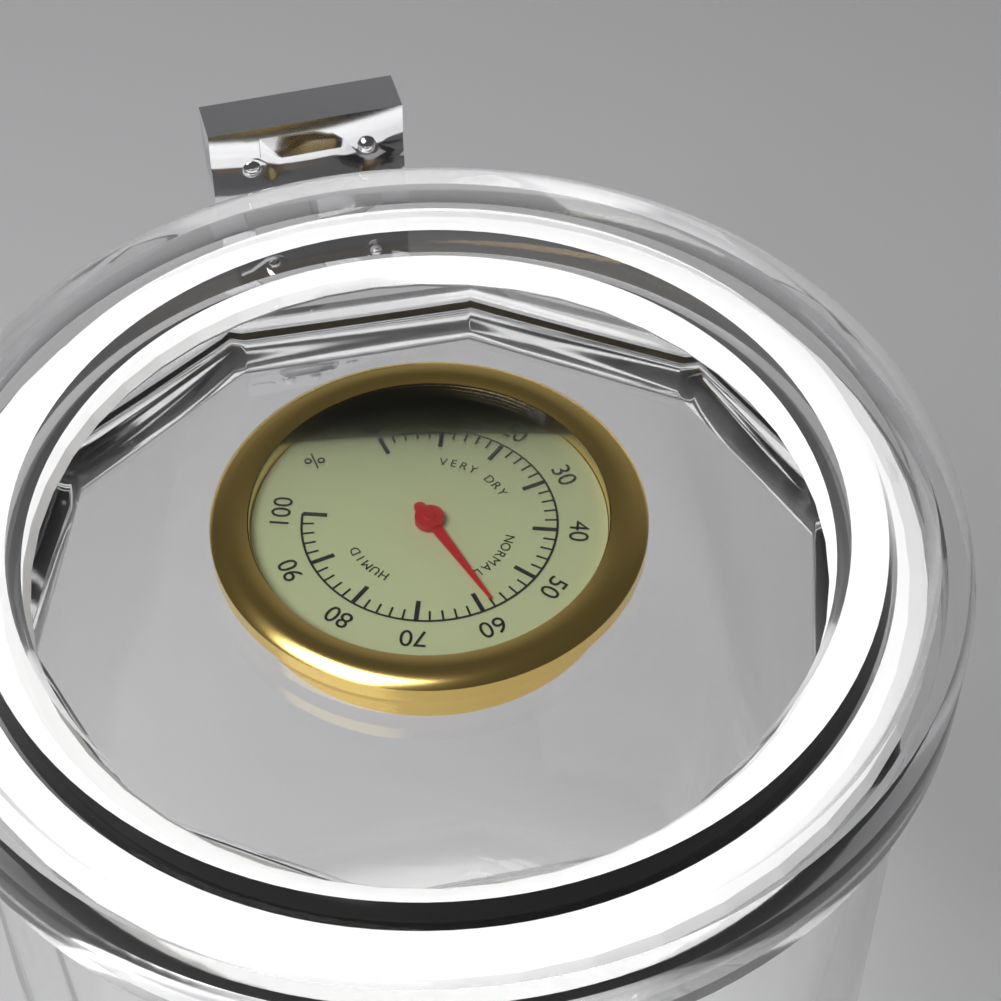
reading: 58 %
